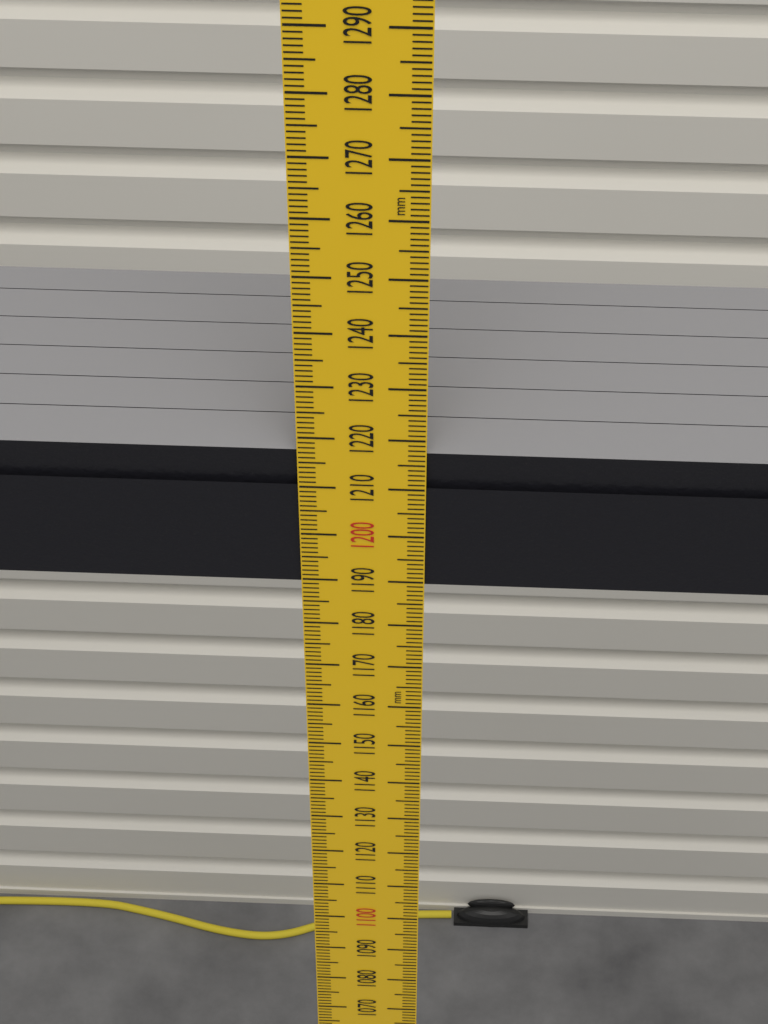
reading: 1217 mm
